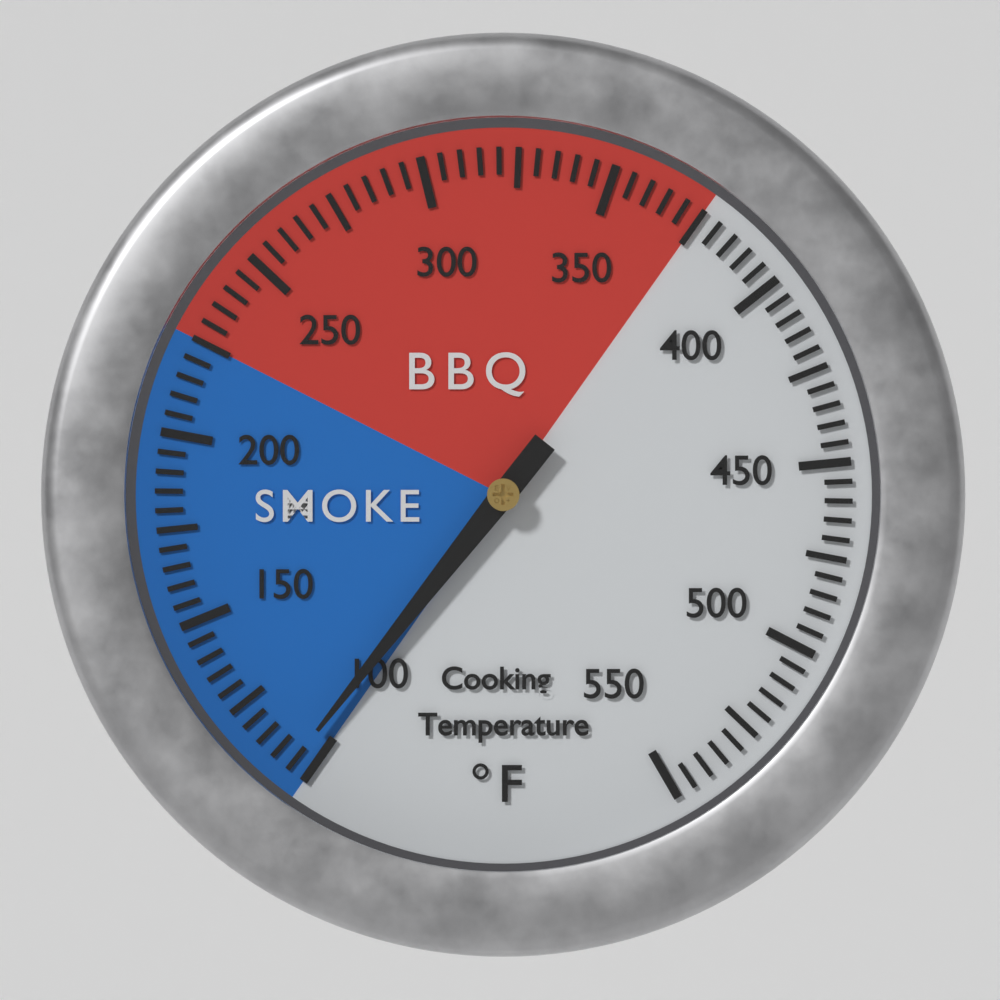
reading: 105 °F
